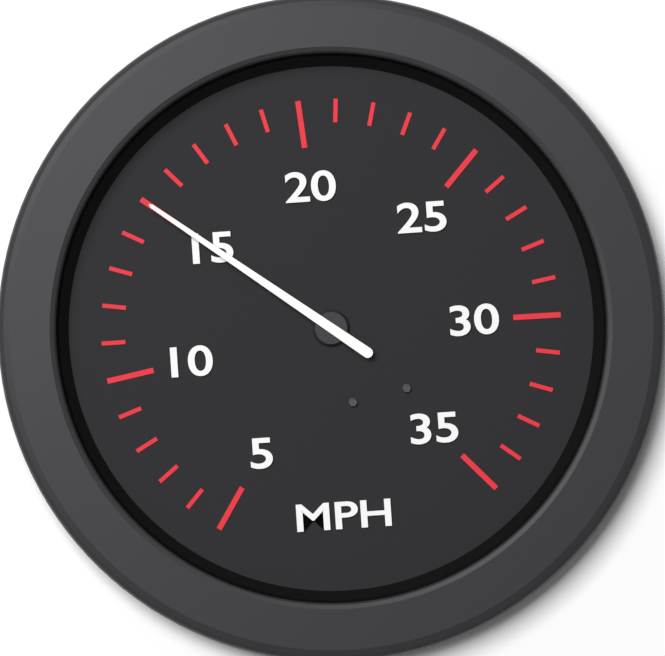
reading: 15 MPH
